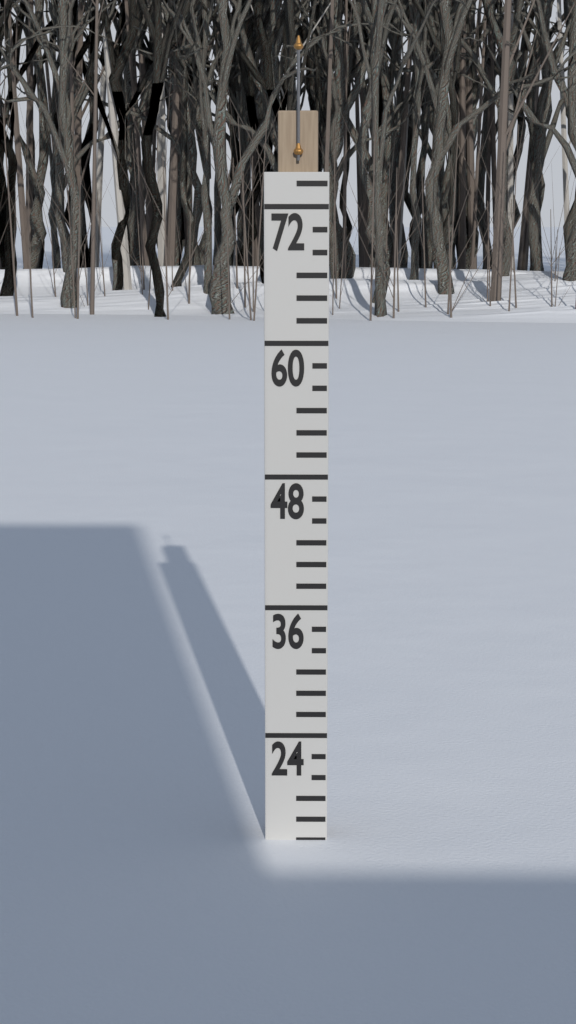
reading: 14 (no unit)
